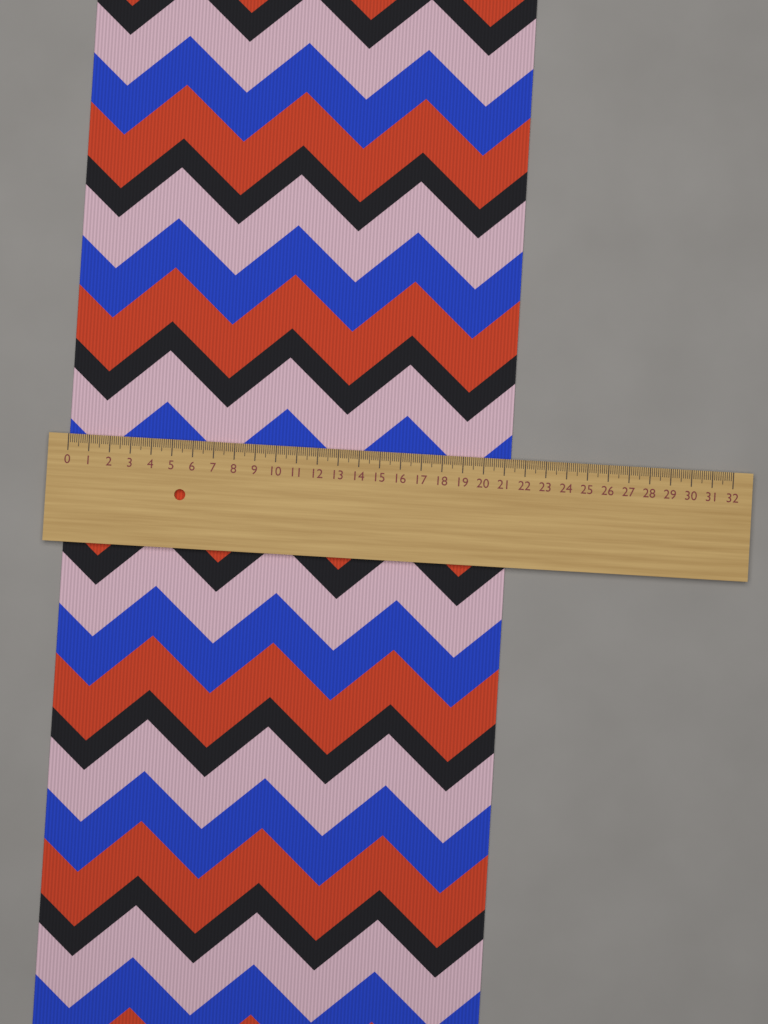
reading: 21.3 (no unit)
